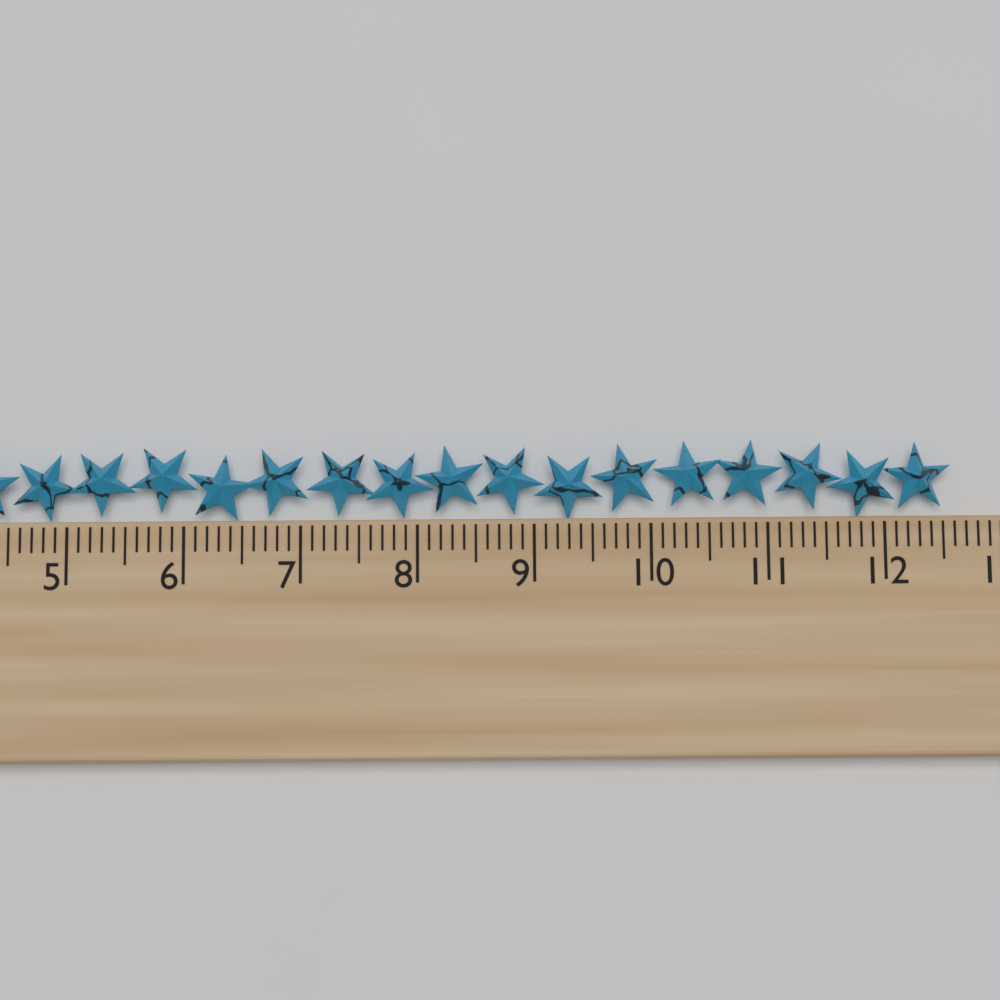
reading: 12.6 cm
